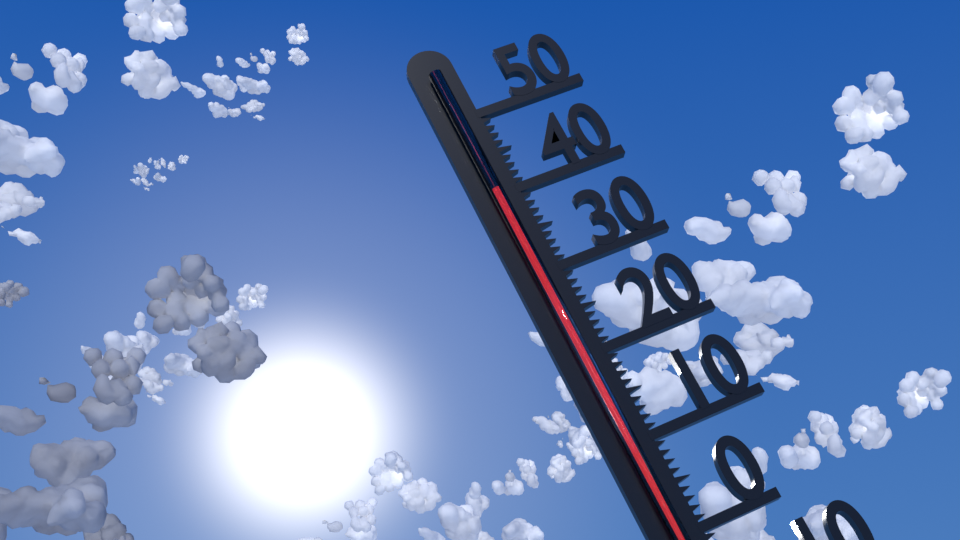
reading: 40 °C
